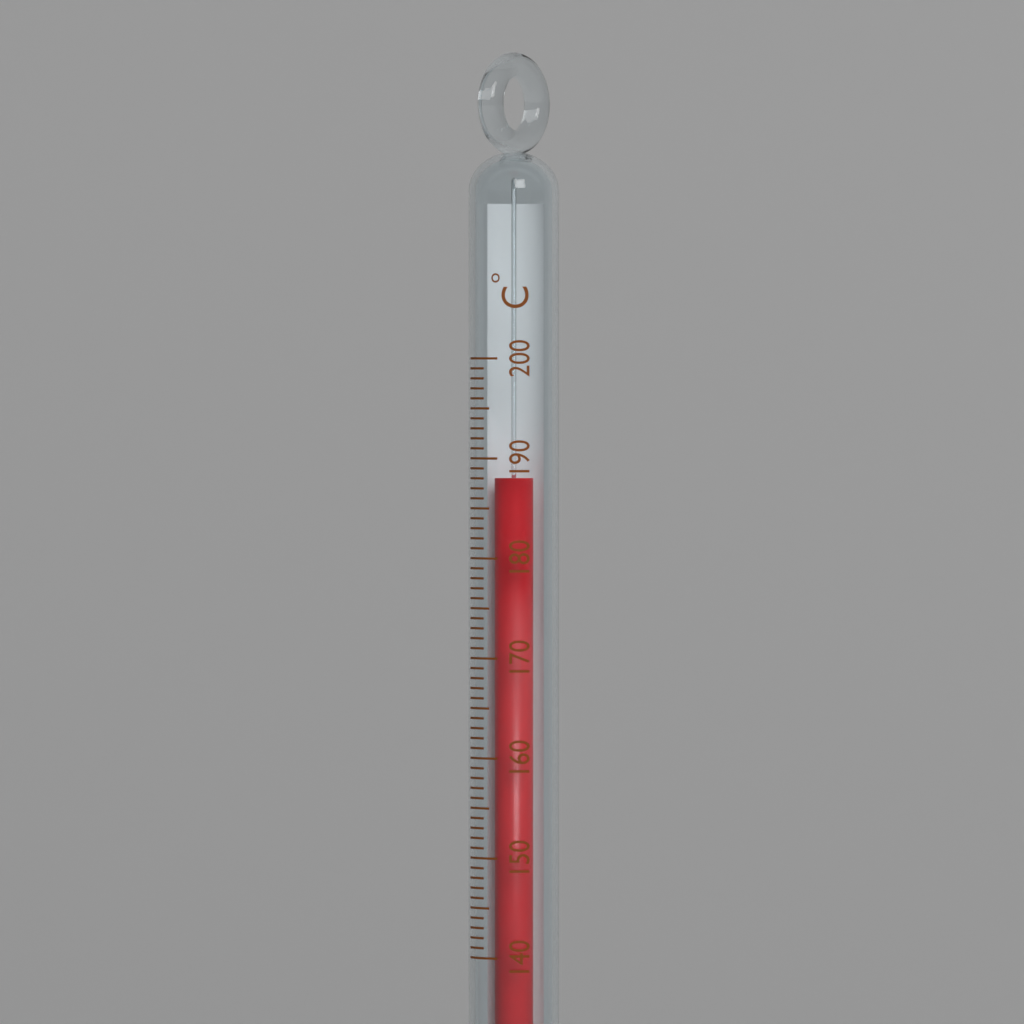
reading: 188 °C
